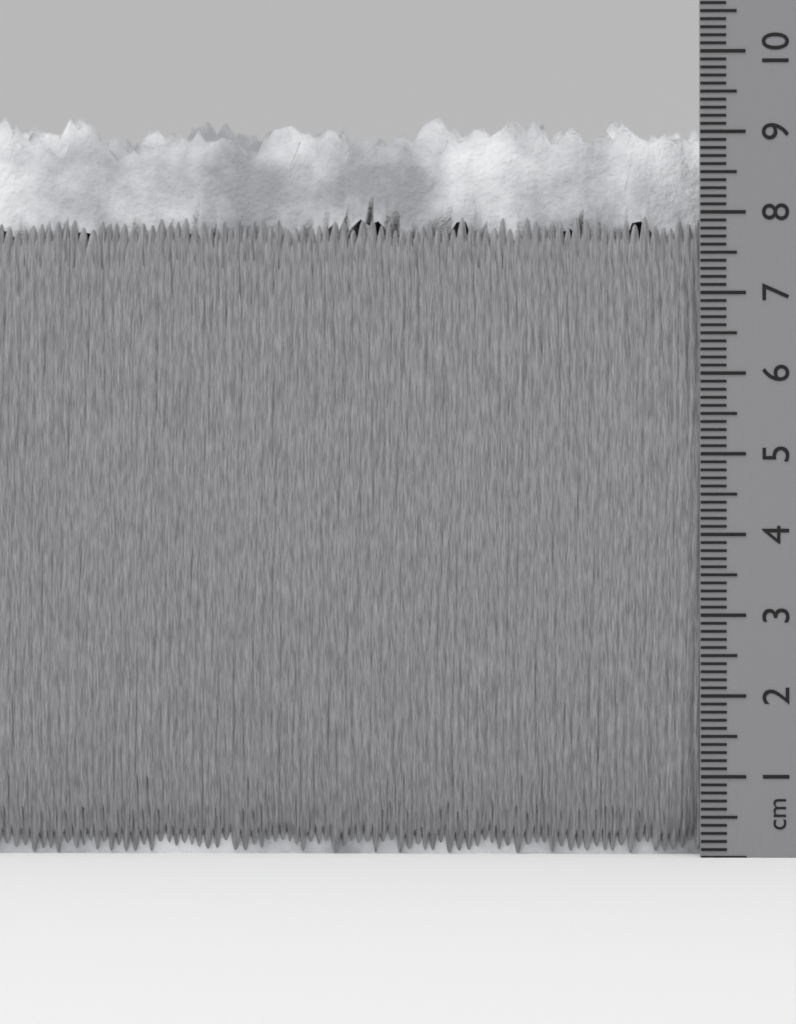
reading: 9.4 cm
